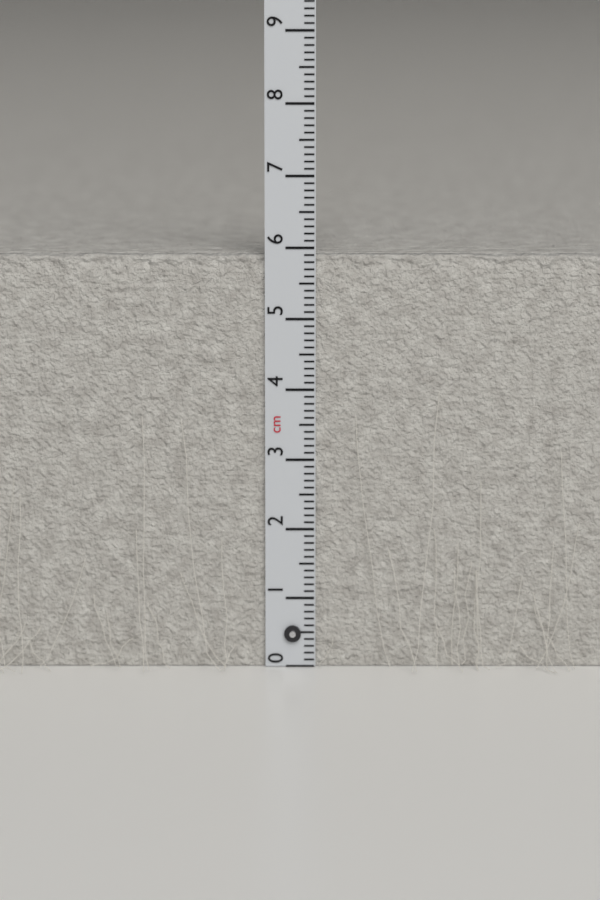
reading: 5.9 cm
